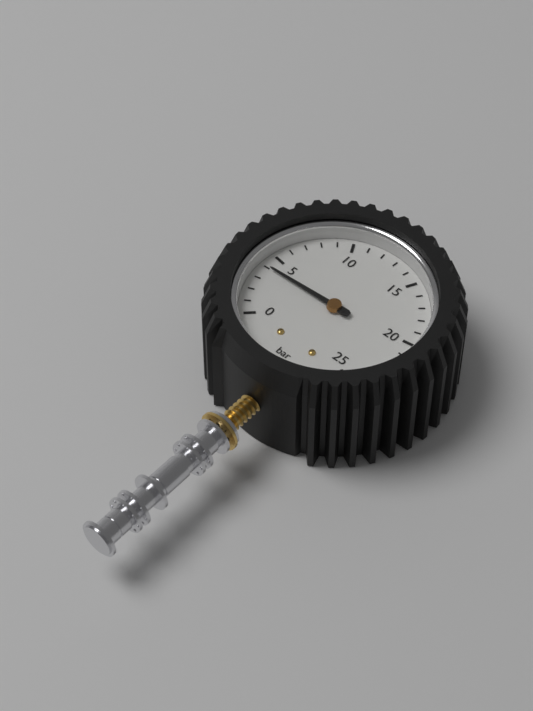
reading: 4 bar
